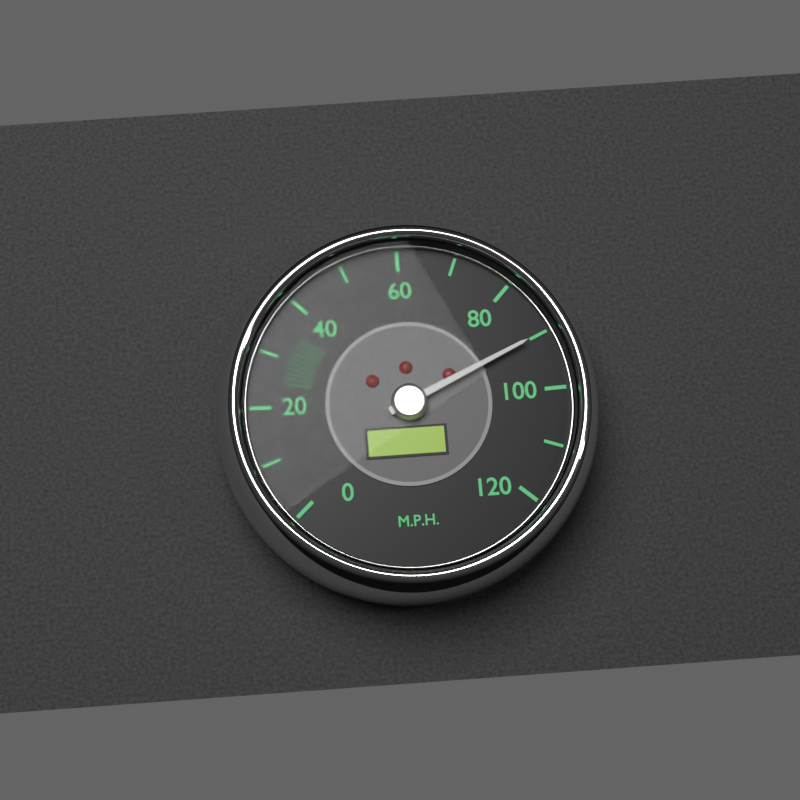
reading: 90 mph
